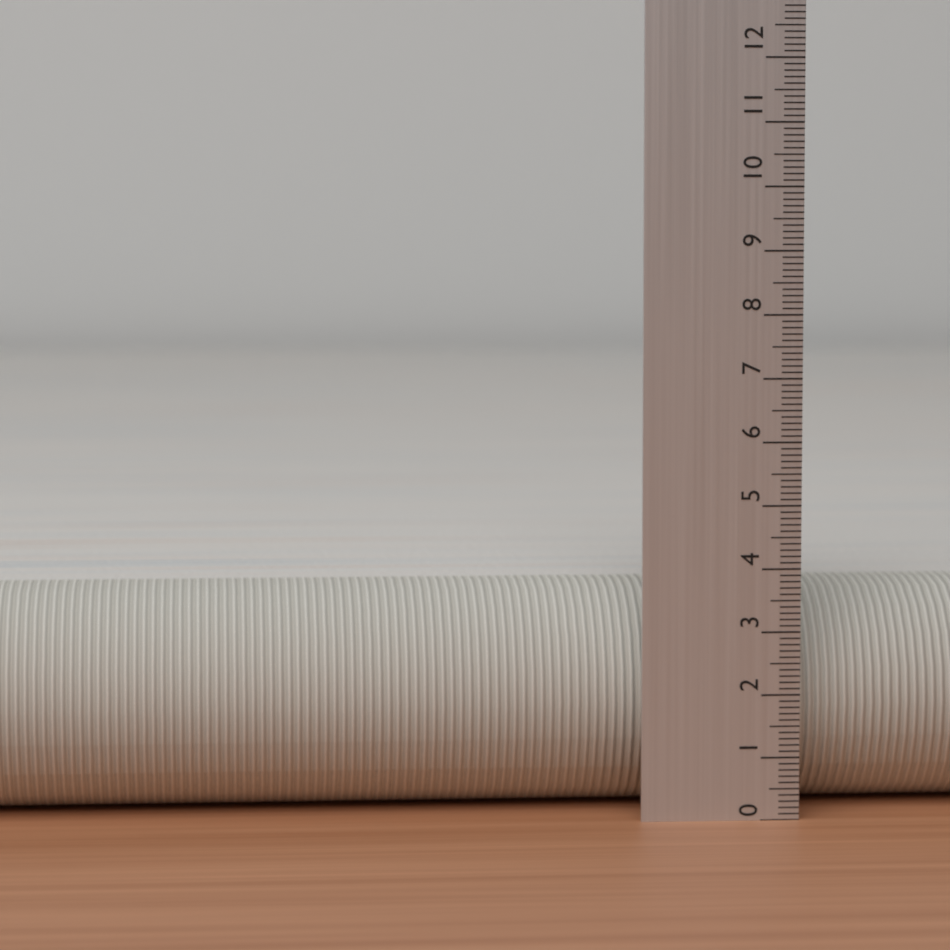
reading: 3.6 (no unit)
